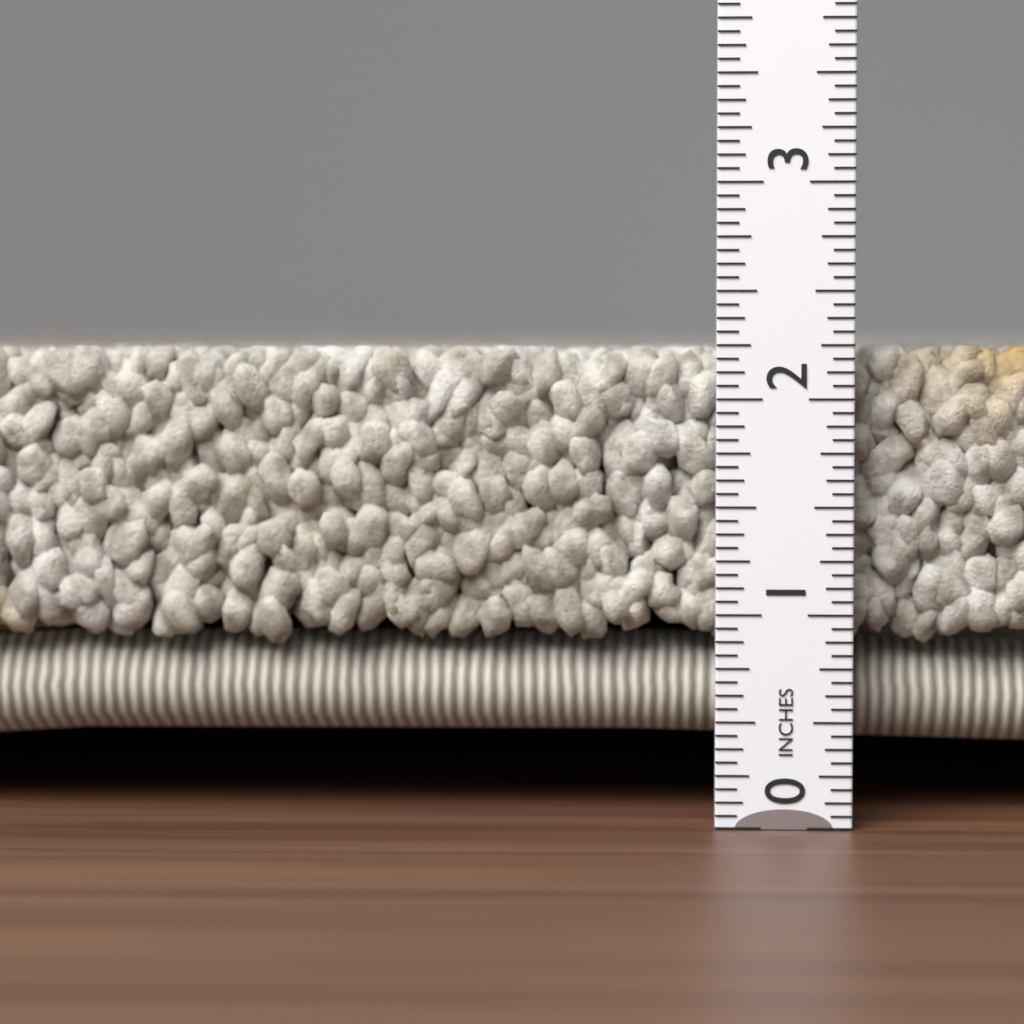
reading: 2.2500 in
